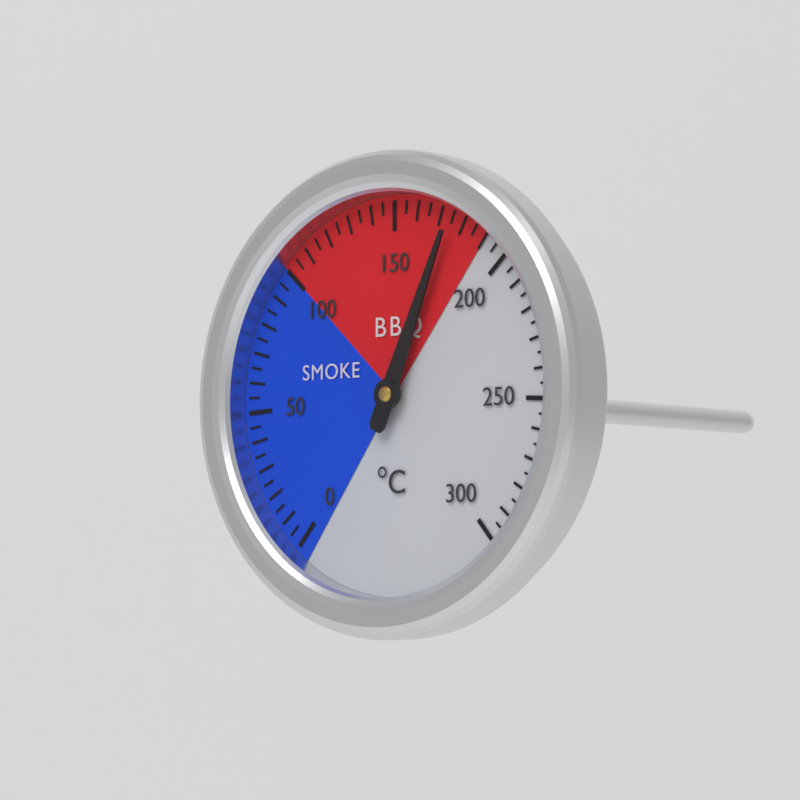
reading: 175 °C
